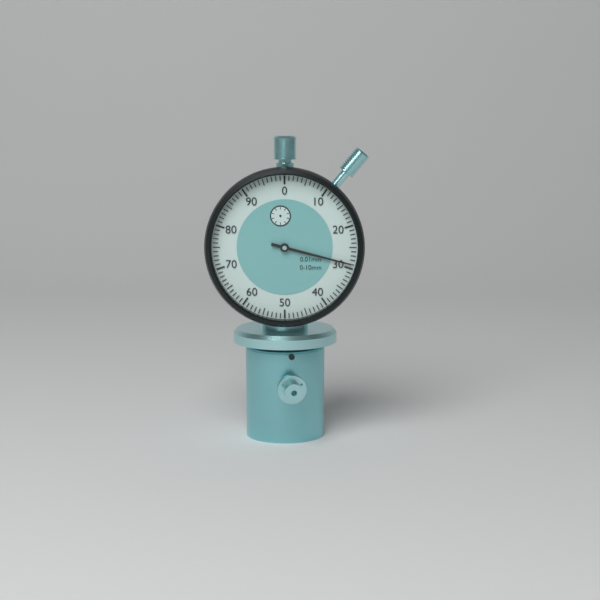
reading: 0.29 mm
